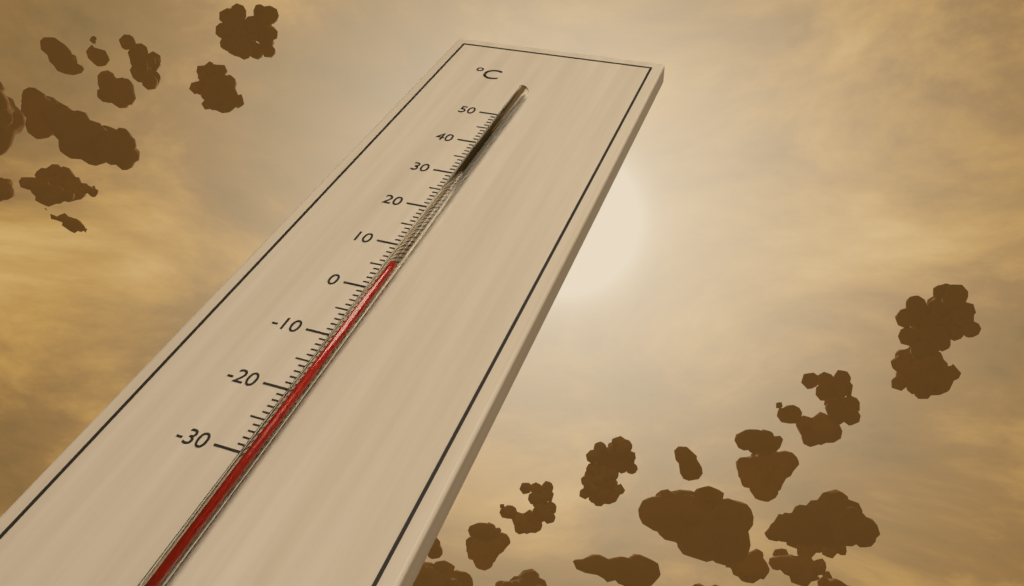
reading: 4 °C
